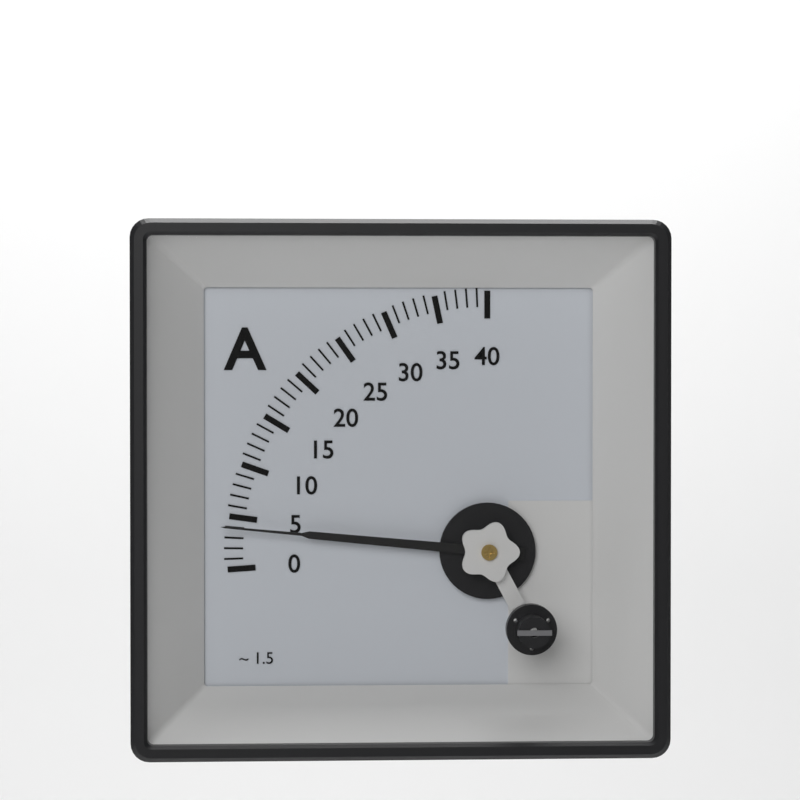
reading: 4 A
